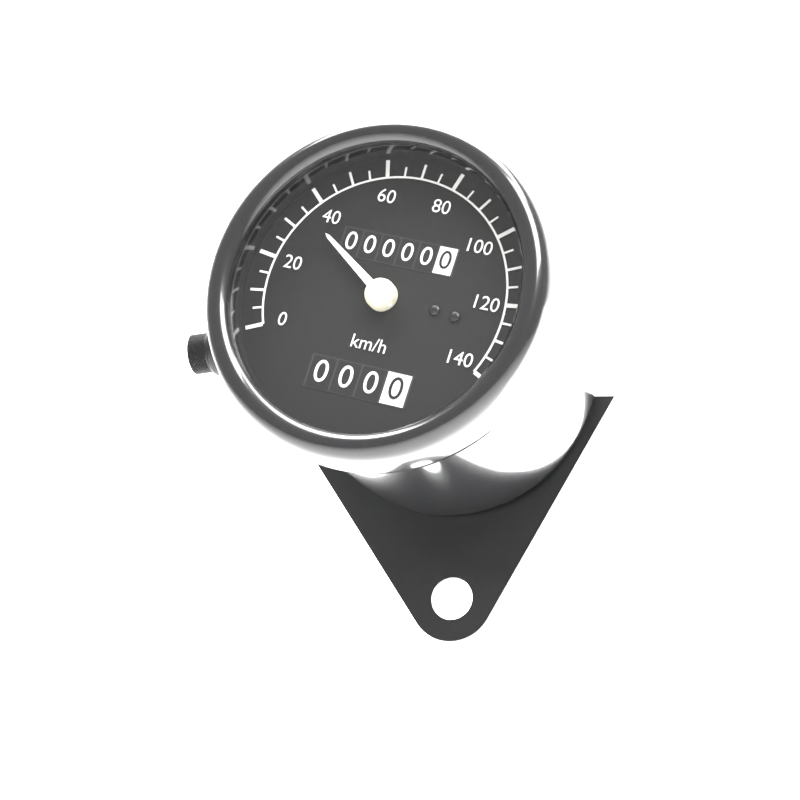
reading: 35 km/h
